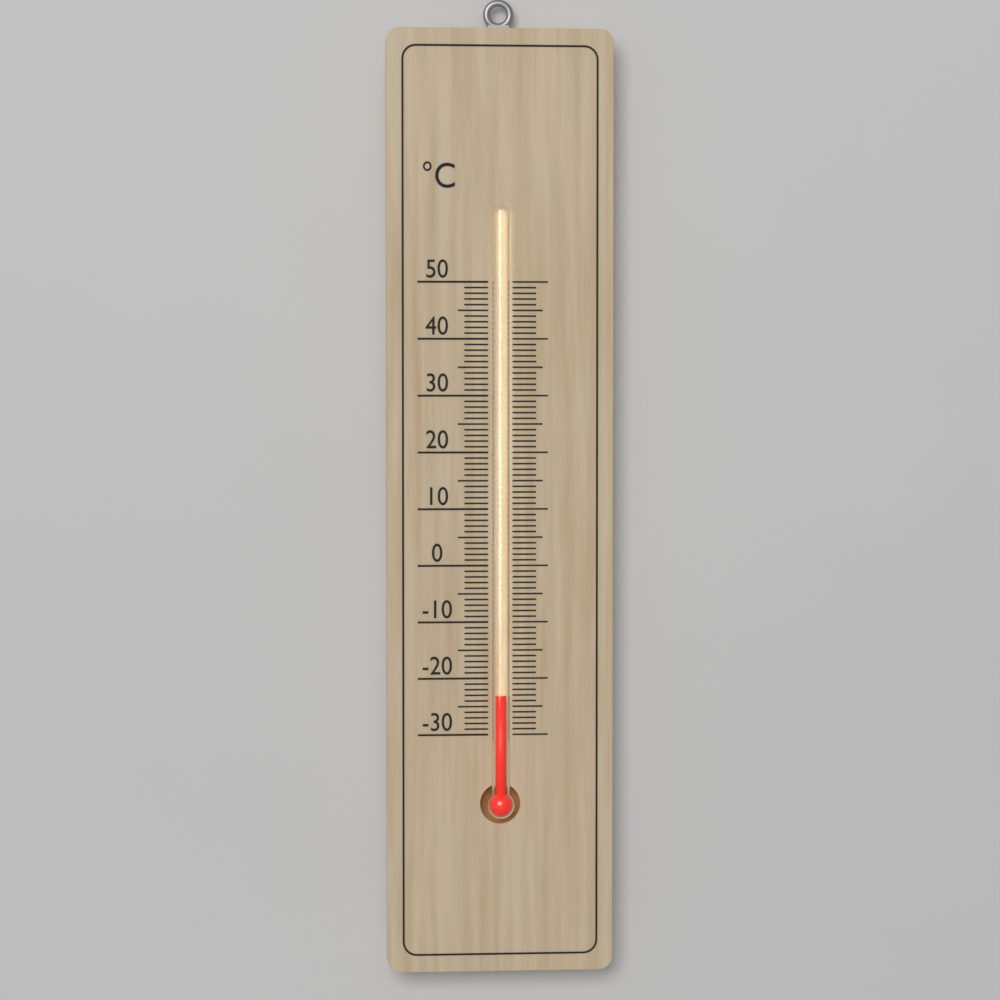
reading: -23 °C
